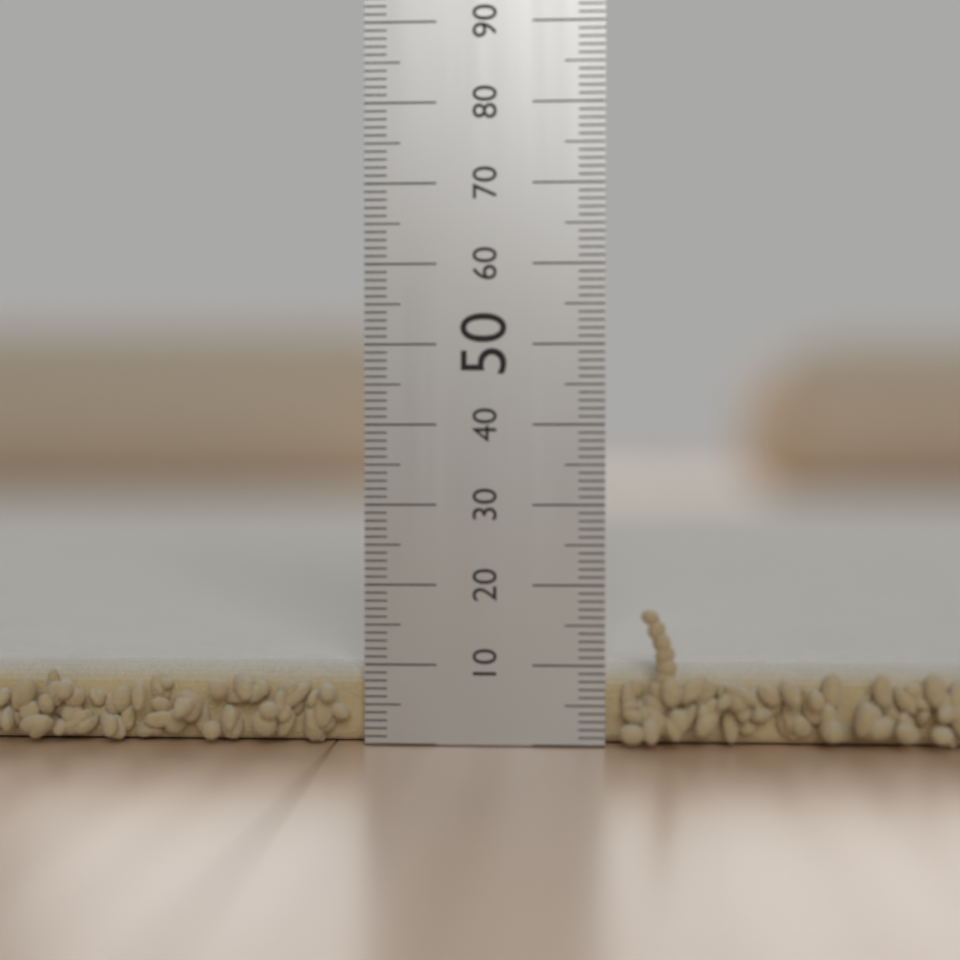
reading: 10 mm
